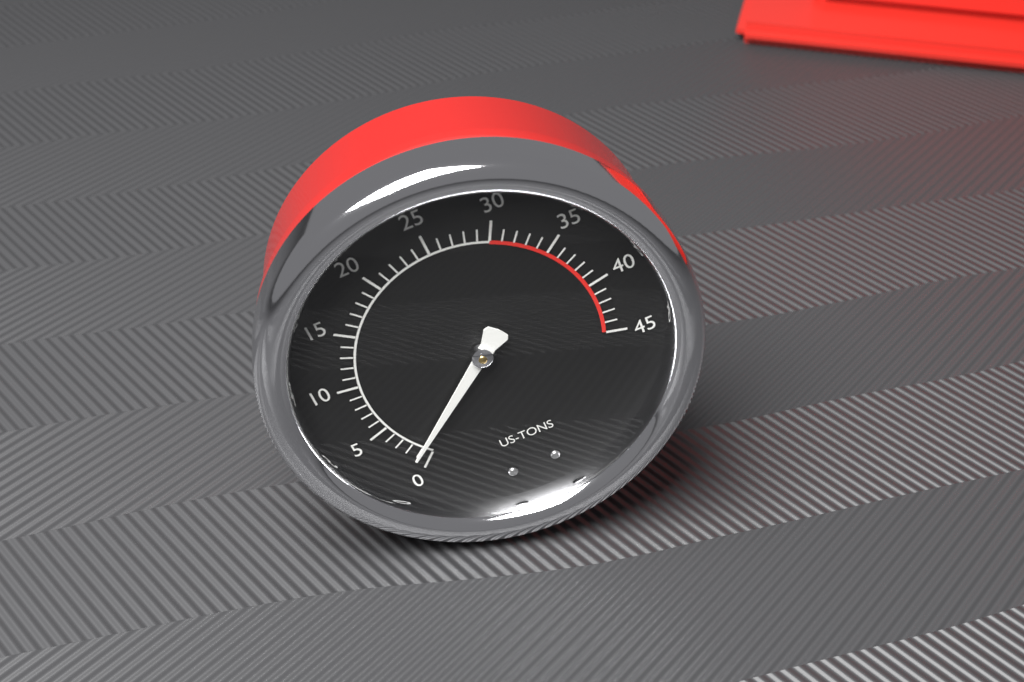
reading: 1 US tons
